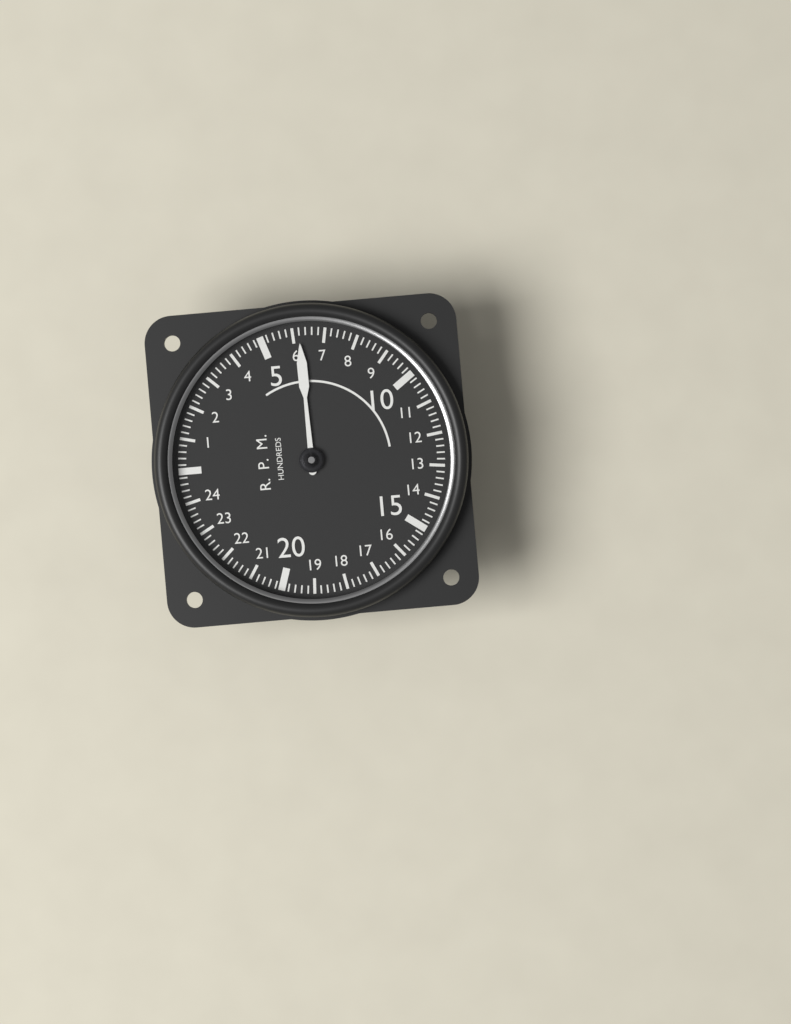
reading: 6.2 RPM x100
